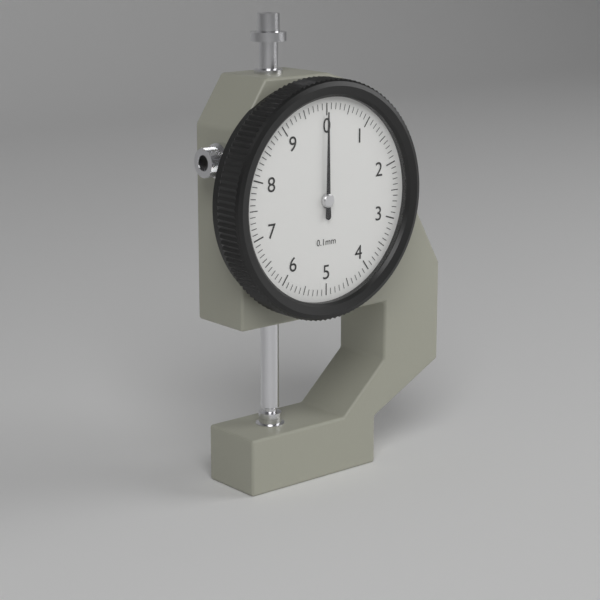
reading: 0.0 mm
